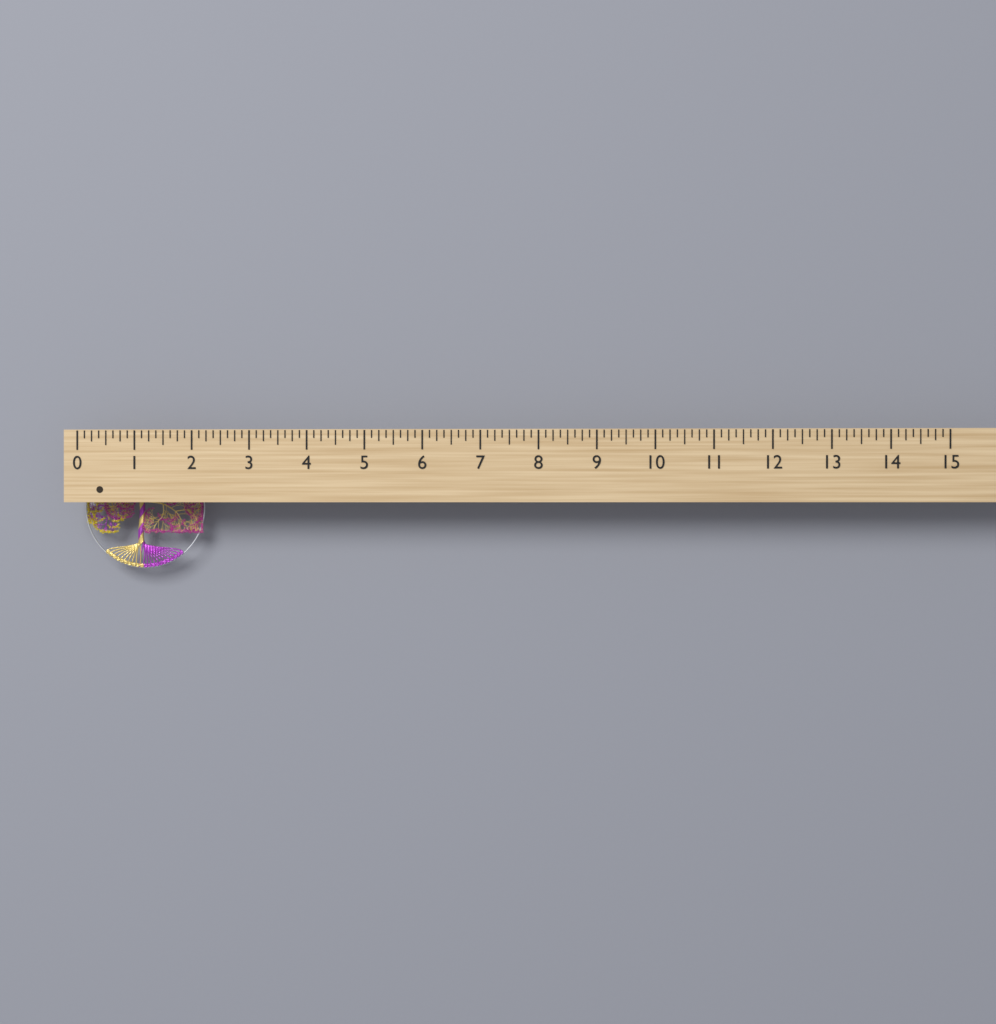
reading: 2.125 (no unit)
